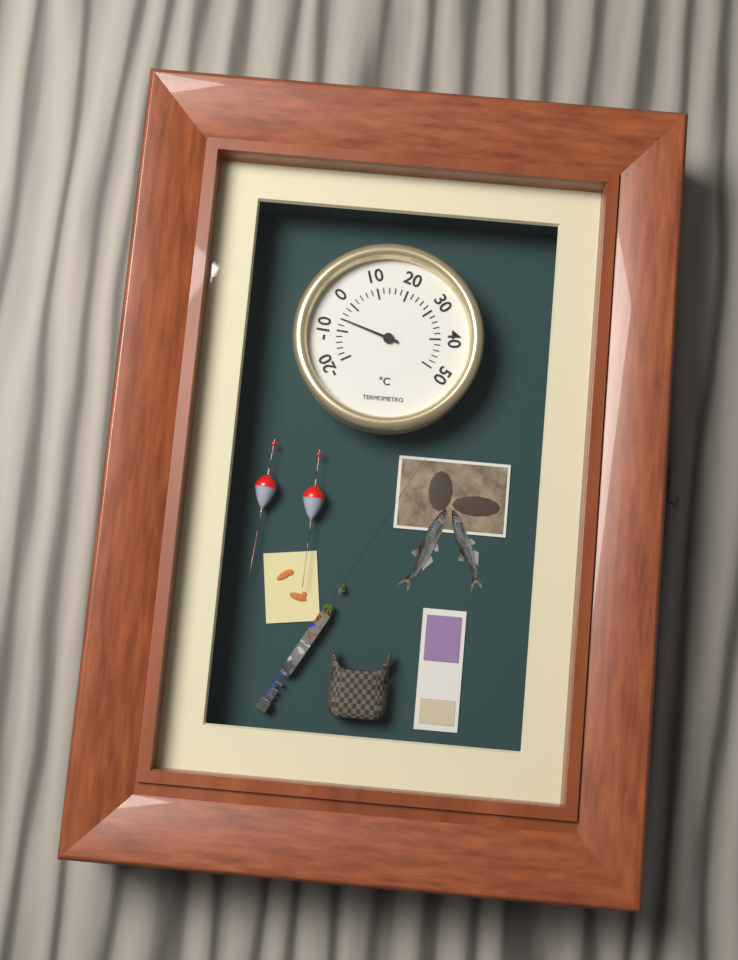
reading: -6 °C
